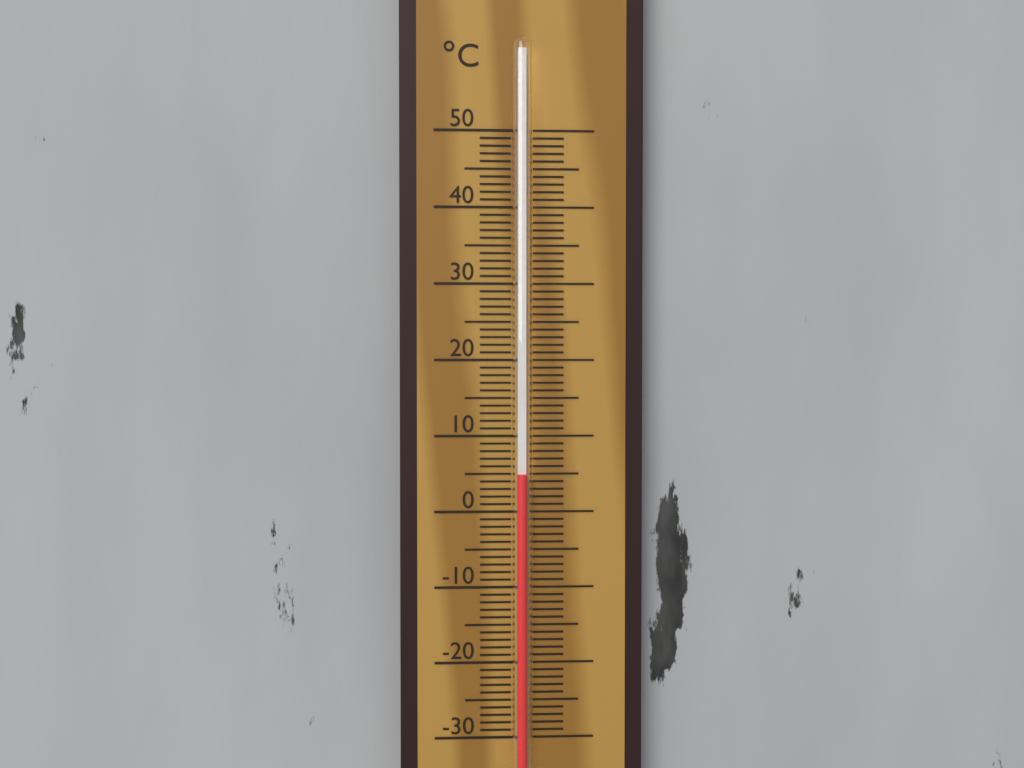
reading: 5 °C
